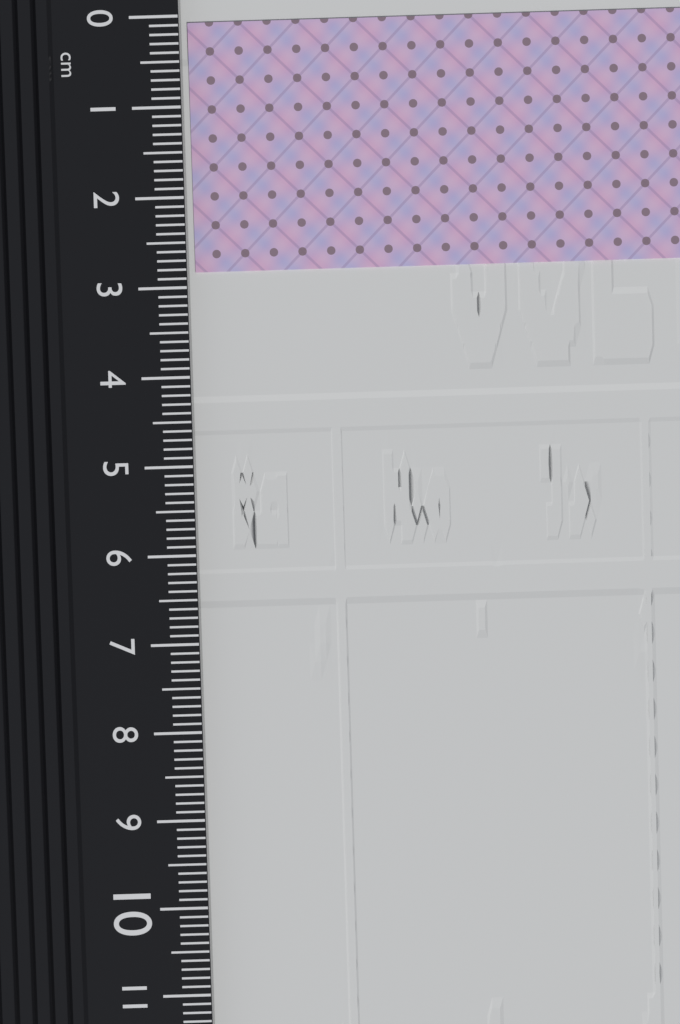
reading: 2.8 cm
